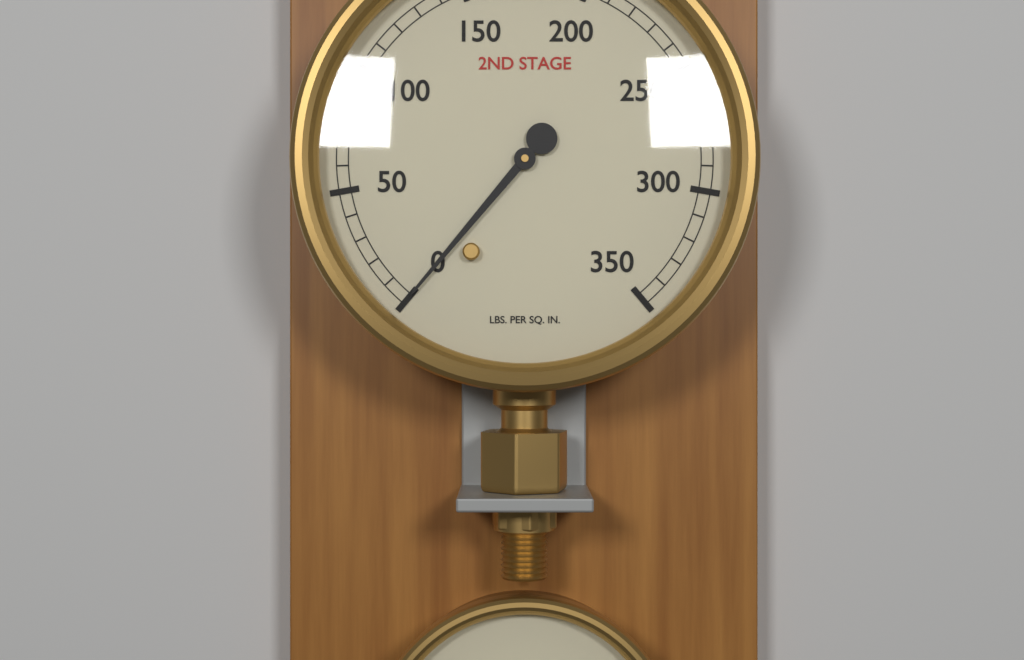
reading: 0 psi
